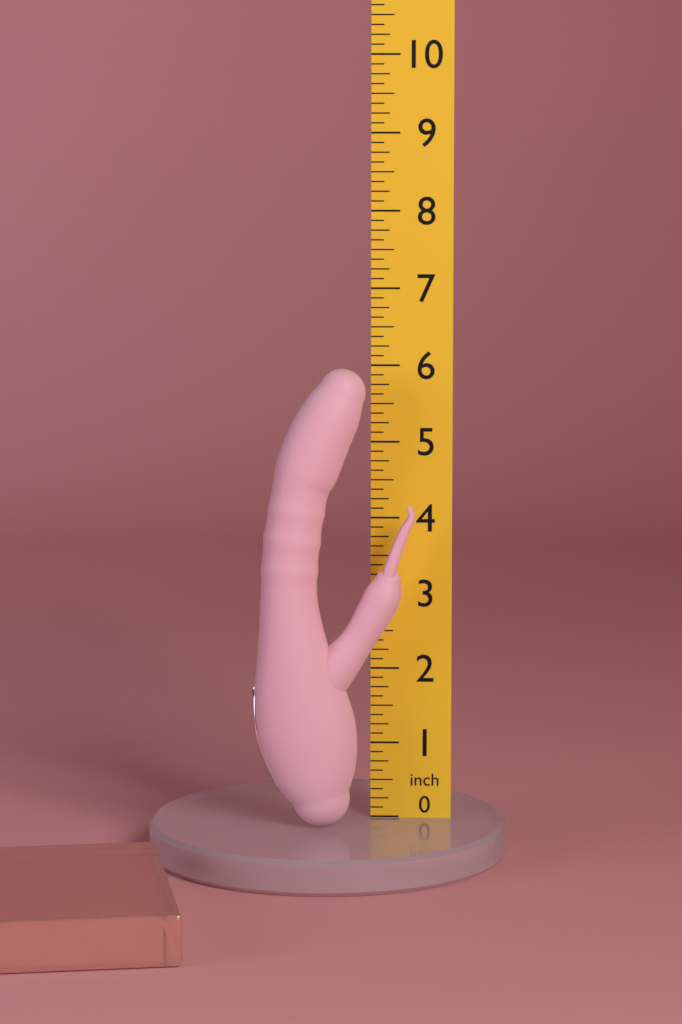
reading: 6.000 inch
